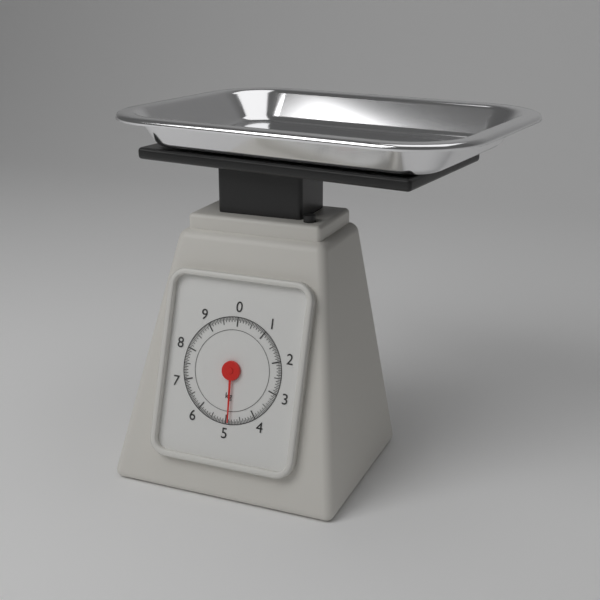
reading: 4.90 kg
